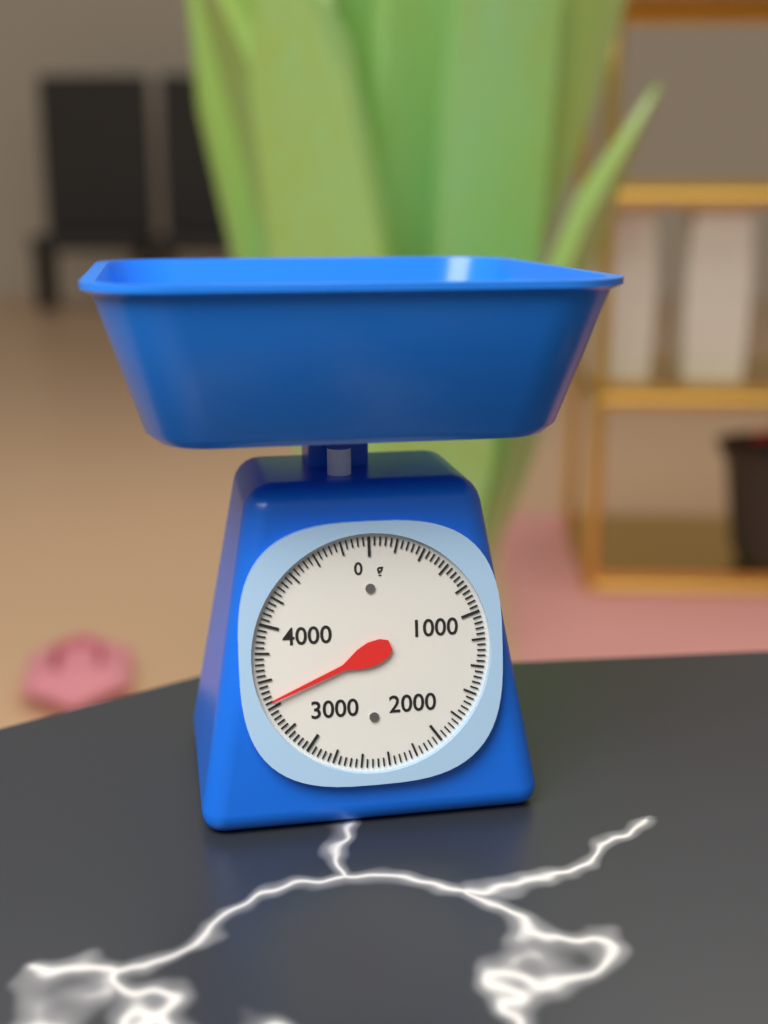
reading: 3440 g
